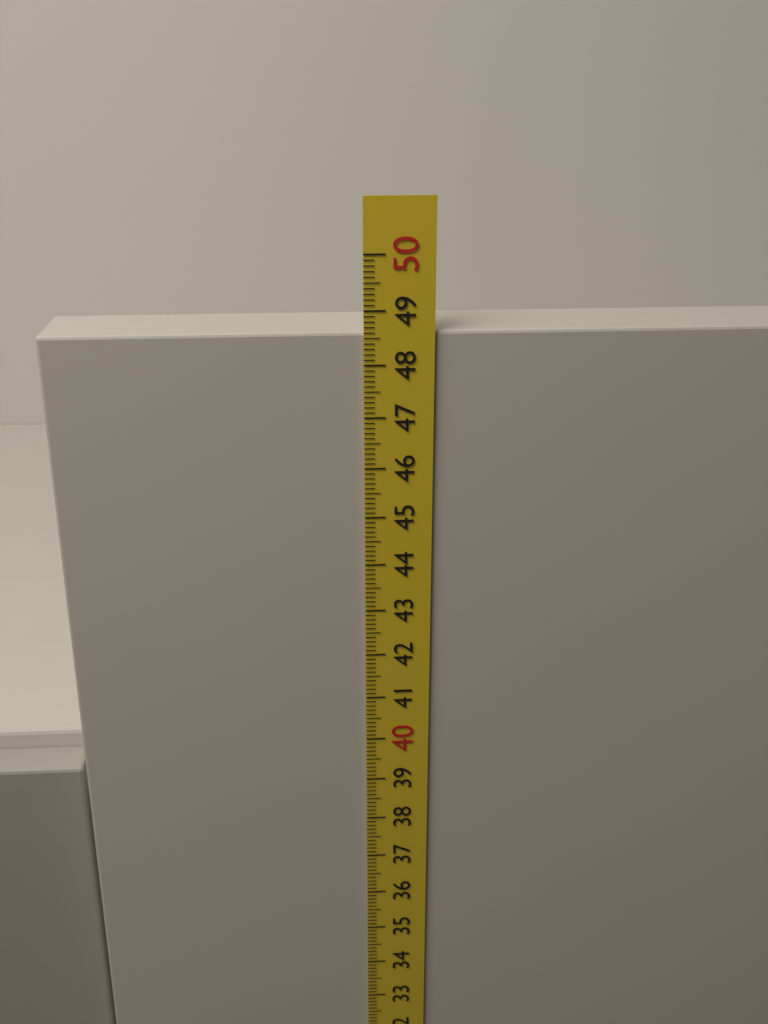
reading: 48.6 cm
